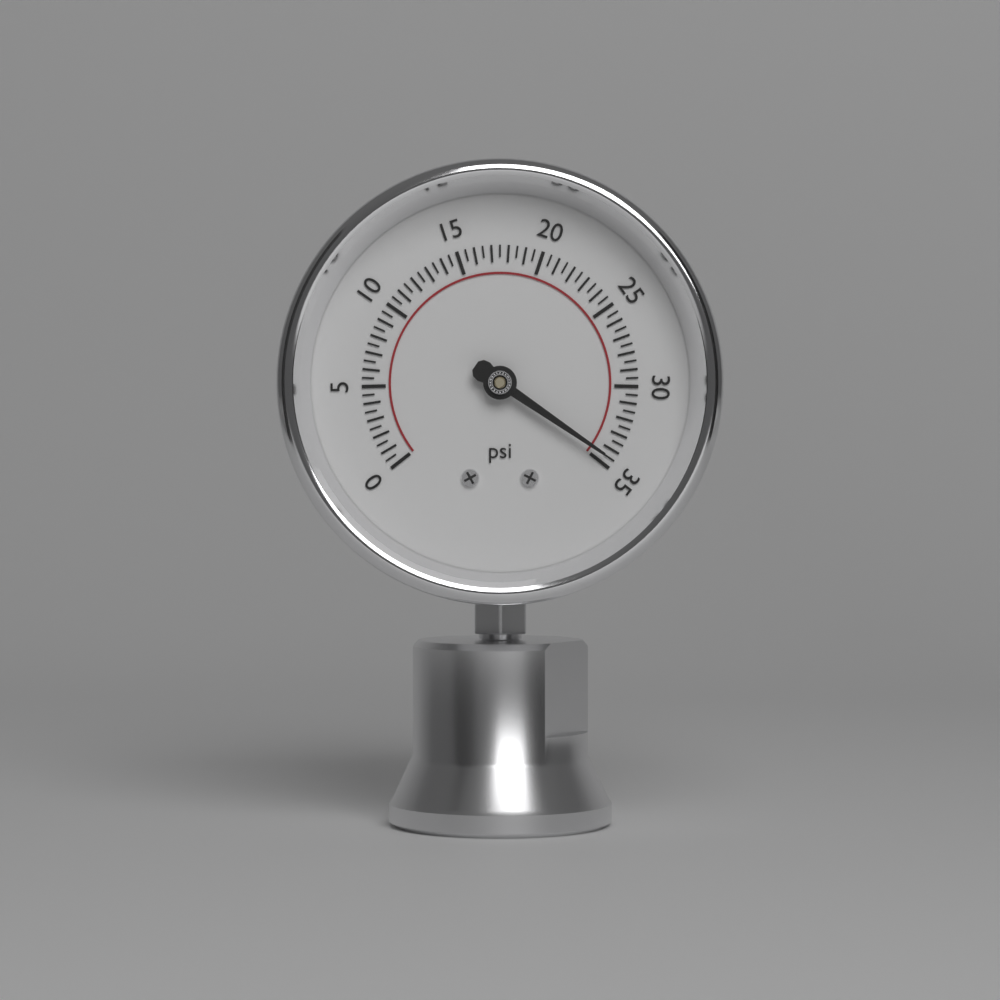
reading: 34.5 psi
